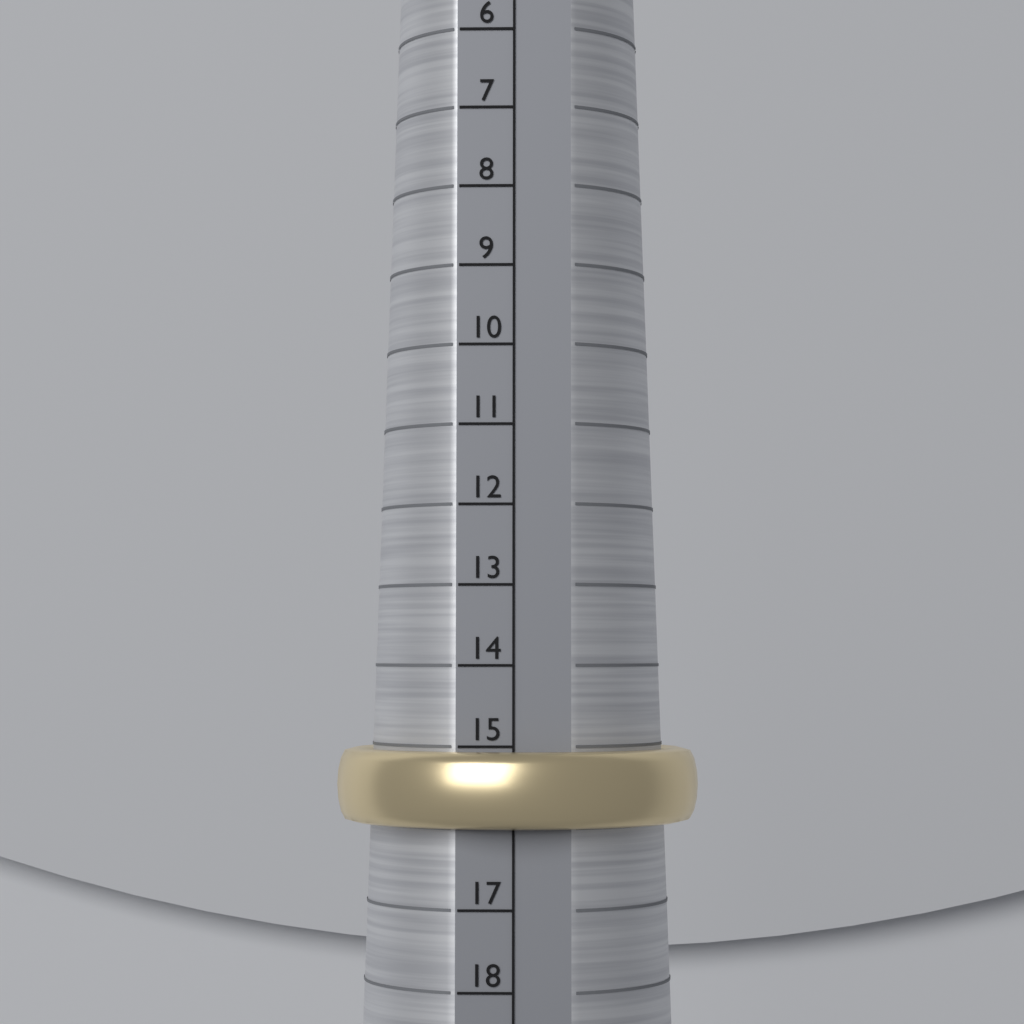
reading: 16 (no unit)
